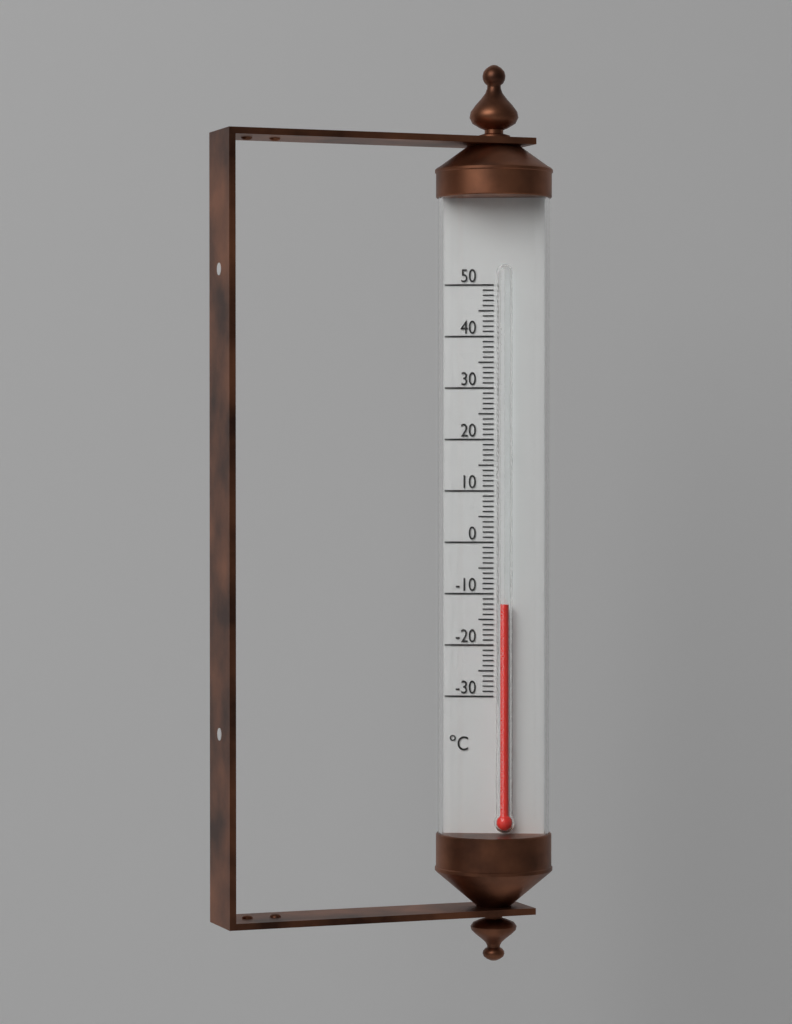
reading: -12 °C
